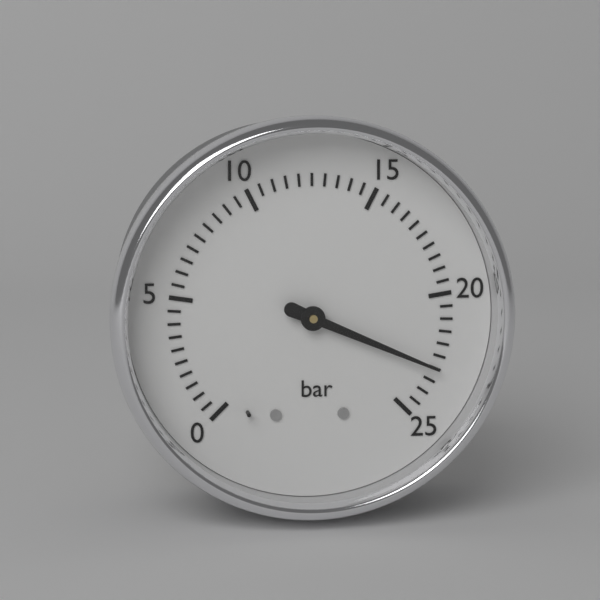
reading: 23.0 bar
